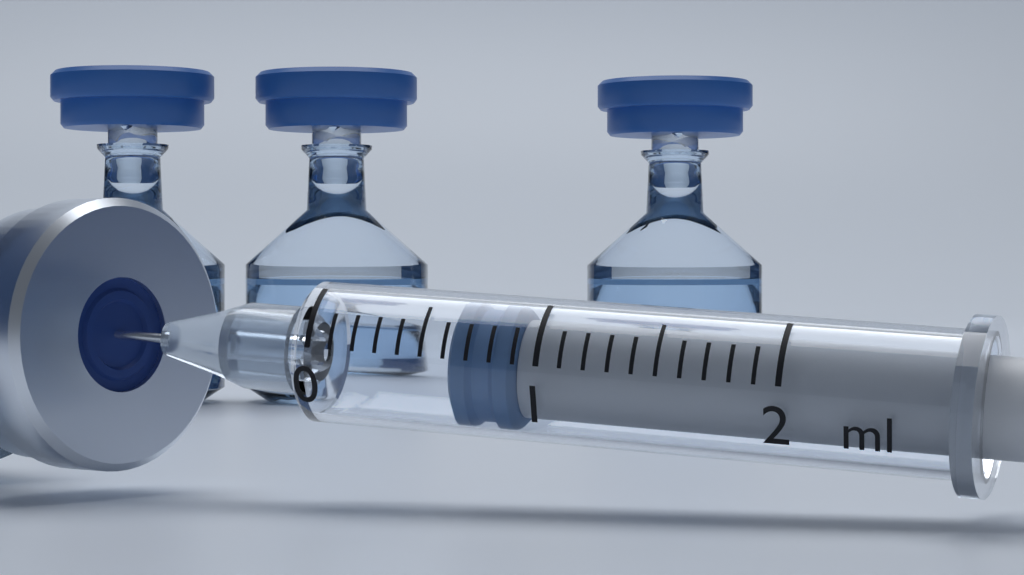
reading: 0.6 ml
